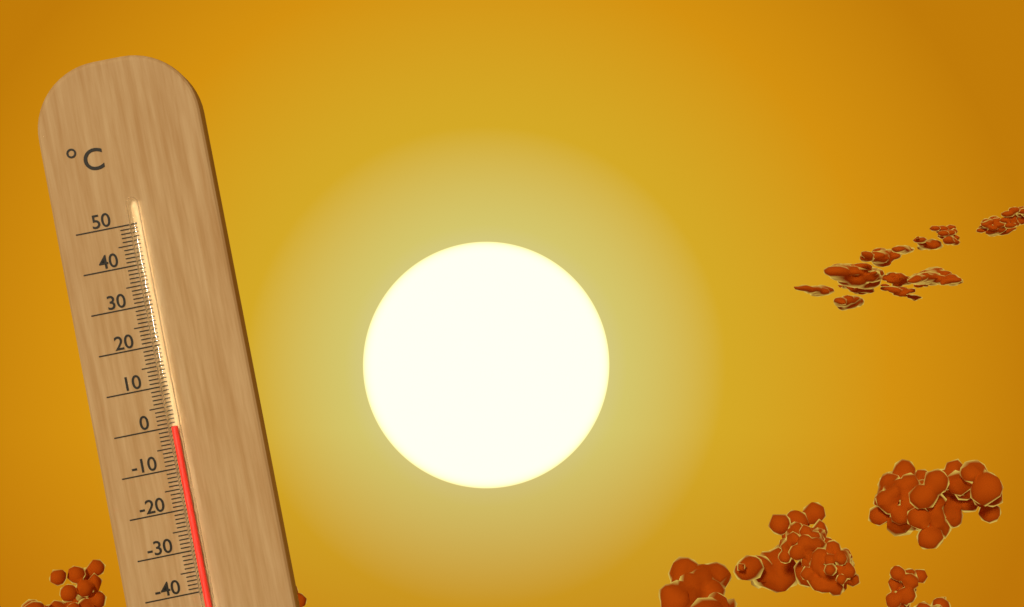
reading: 0 °C
